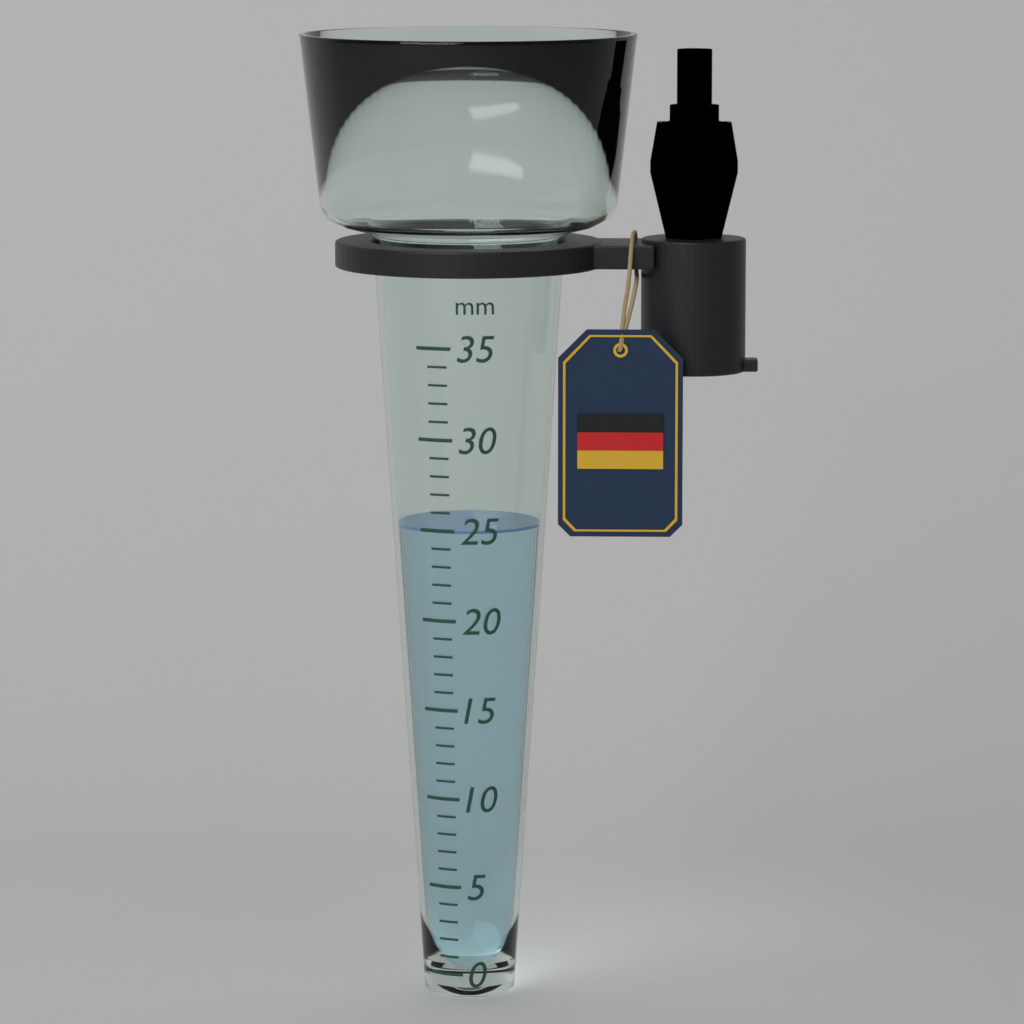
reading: 25 mm
